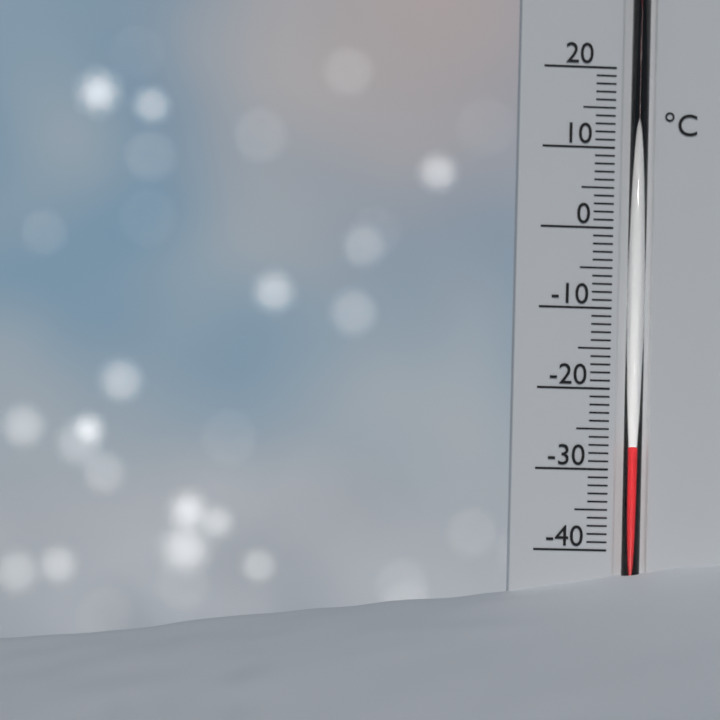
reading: -27 °C
